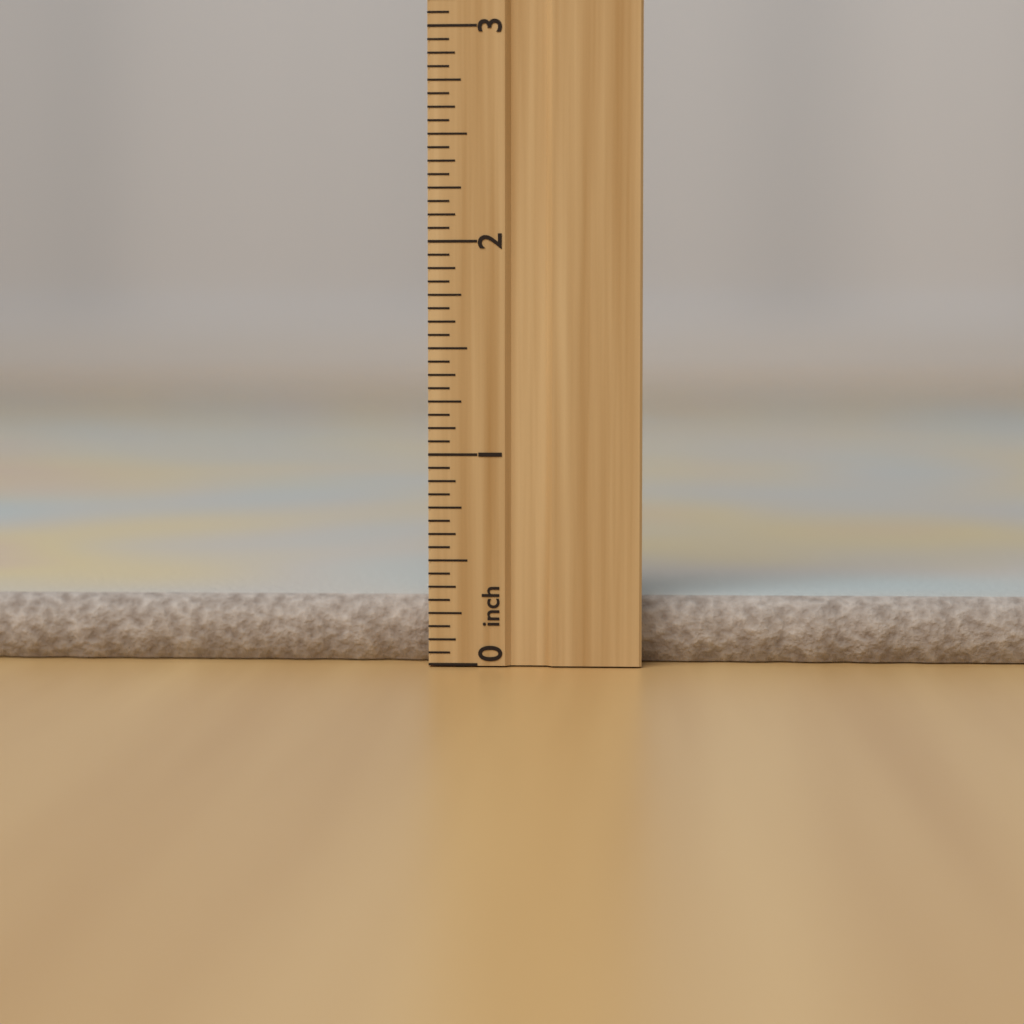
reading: 0.3125 inch
